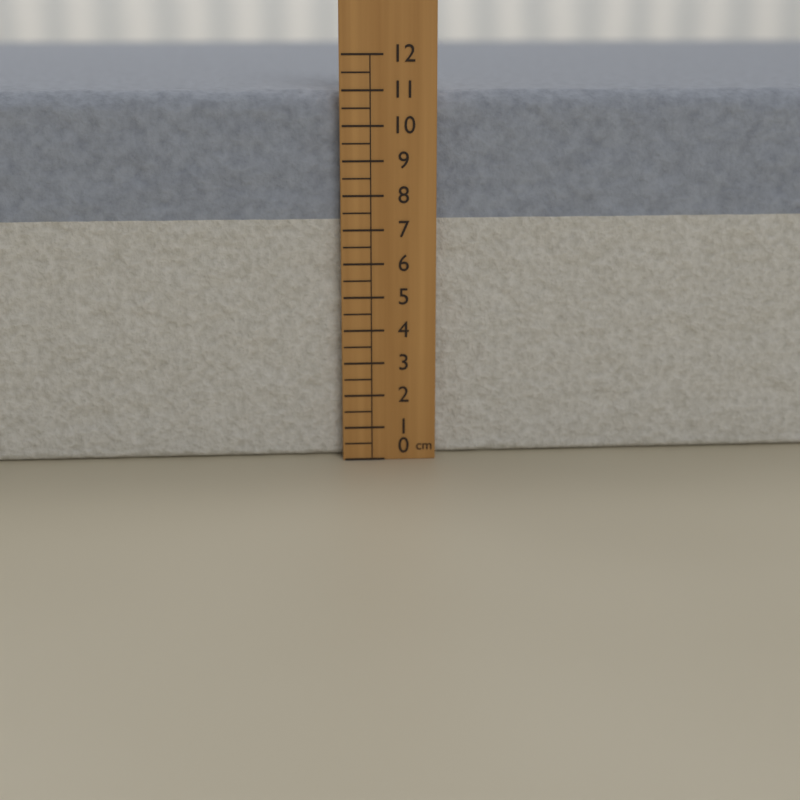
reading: 11.0 cm
